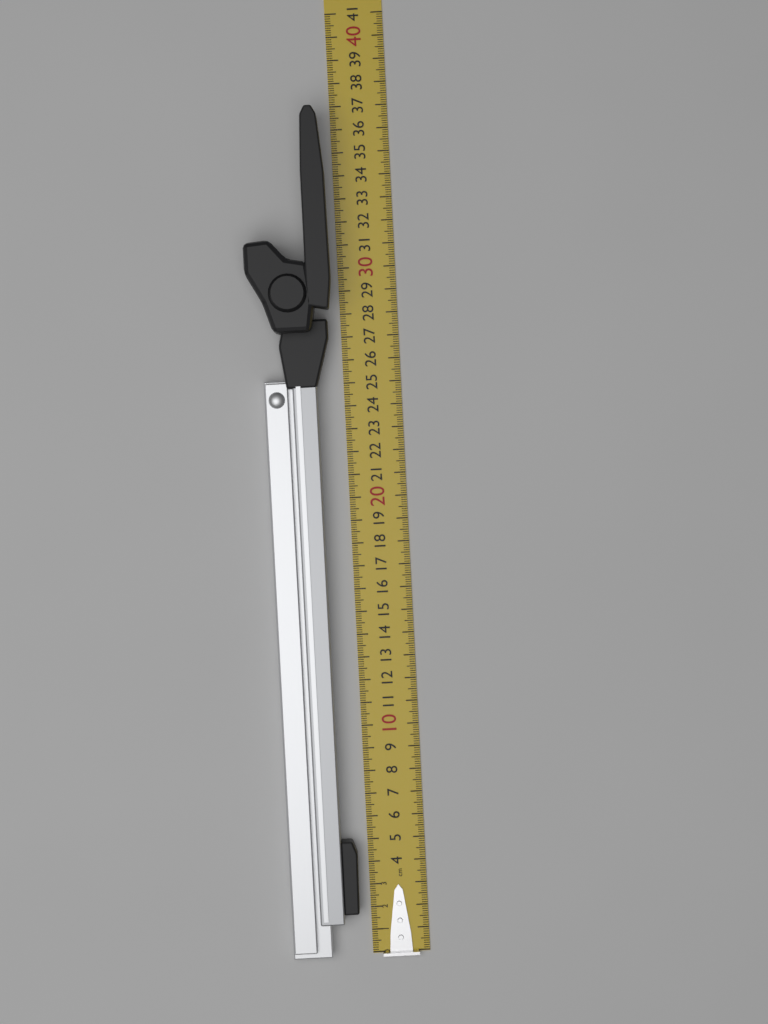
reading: 36.8 cm
